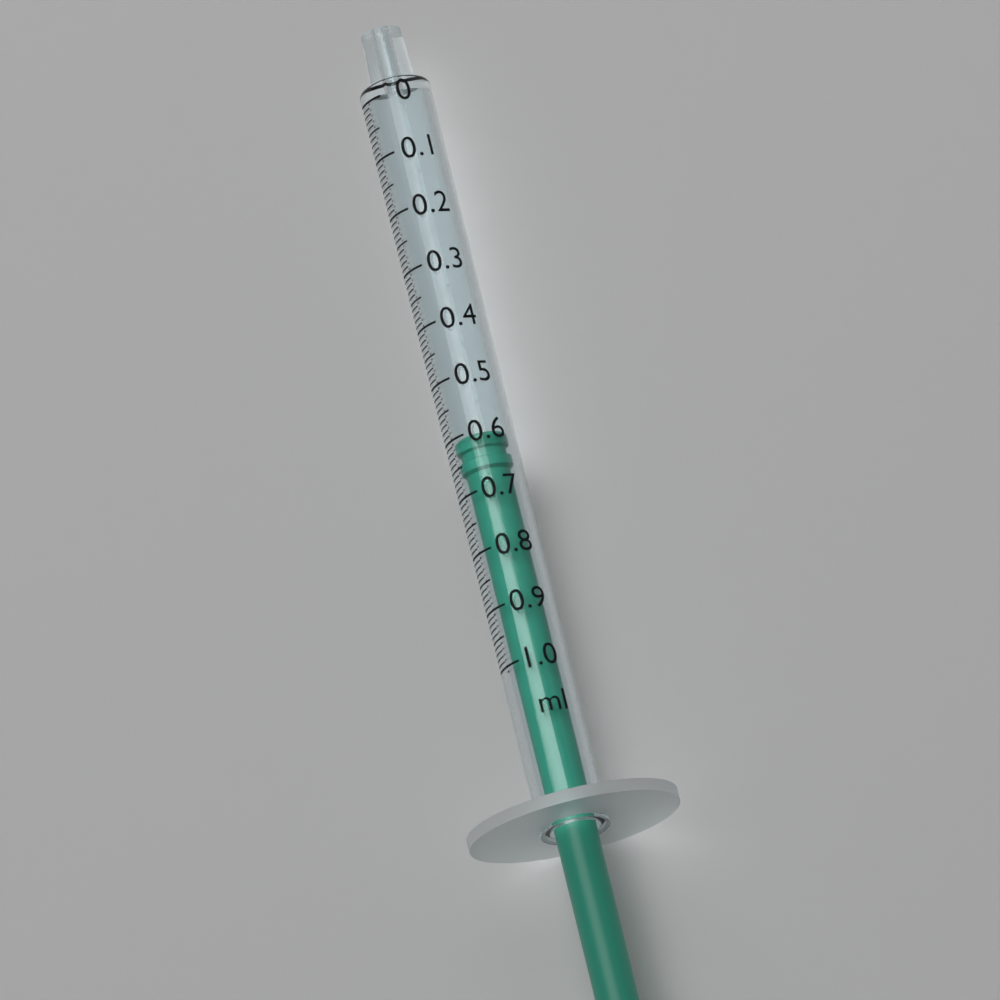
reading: 0.60 ml
